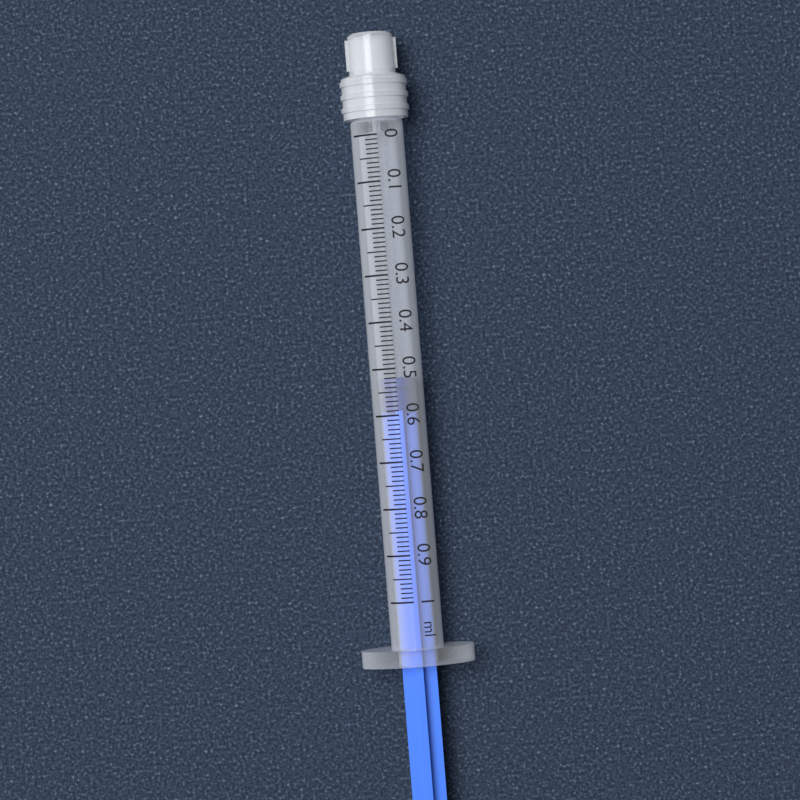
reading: 0.52 ml
